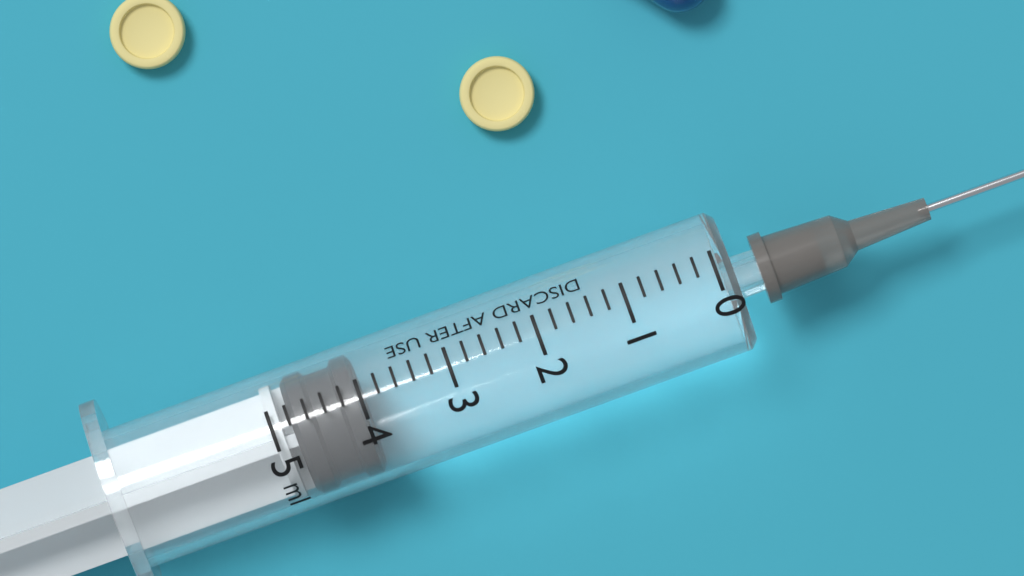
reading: 4.0 ml
